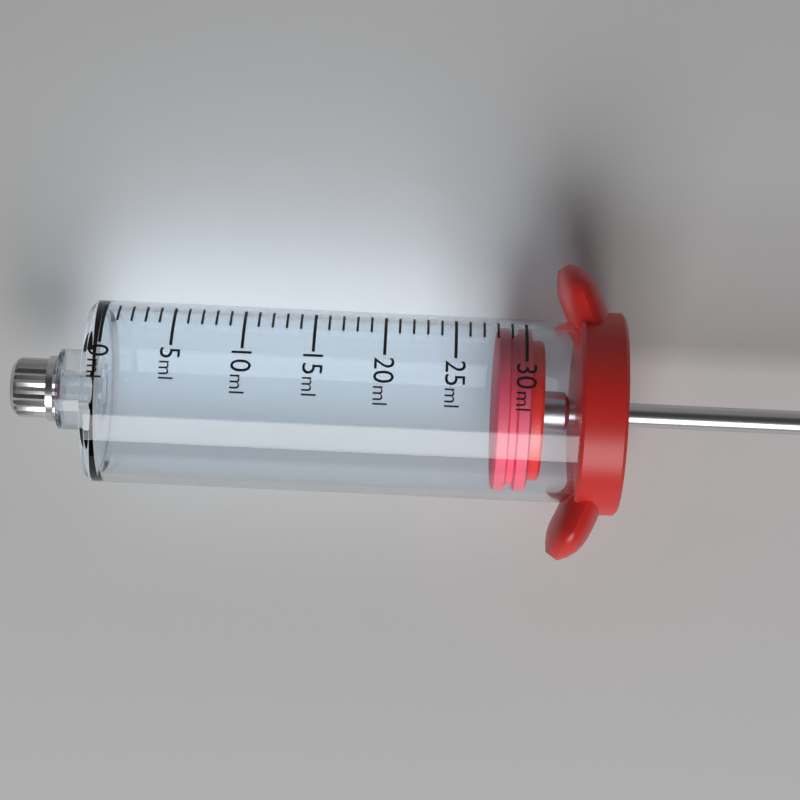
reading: 28 ml
